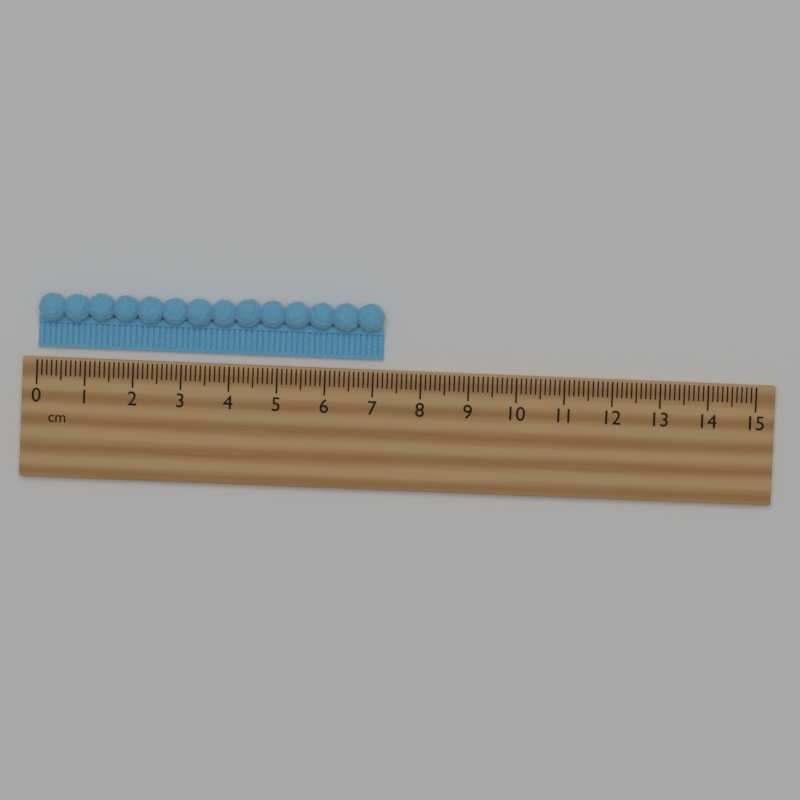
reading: 7.2 cm
